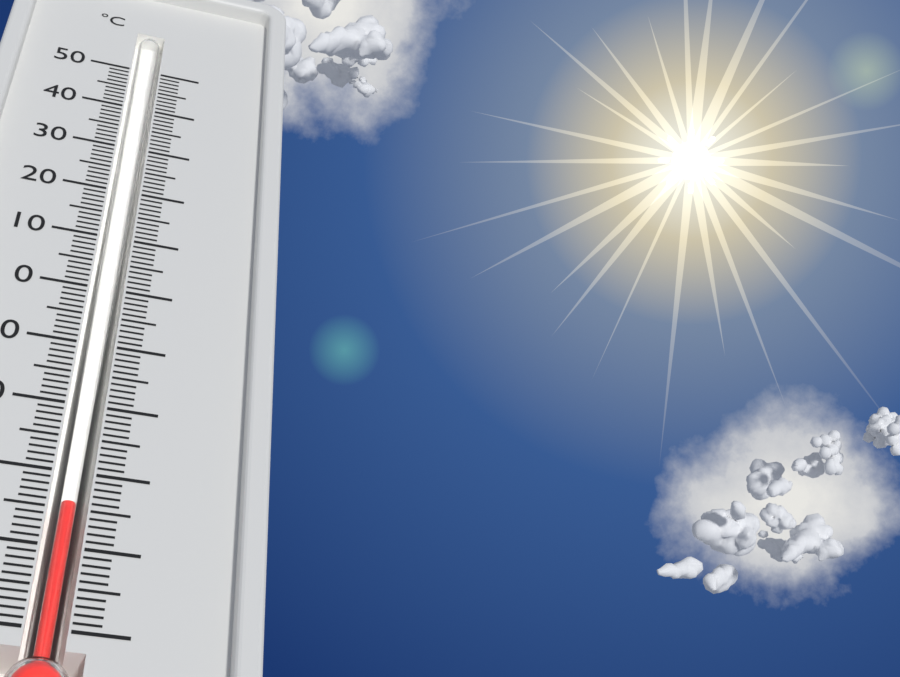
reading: -34 °C
